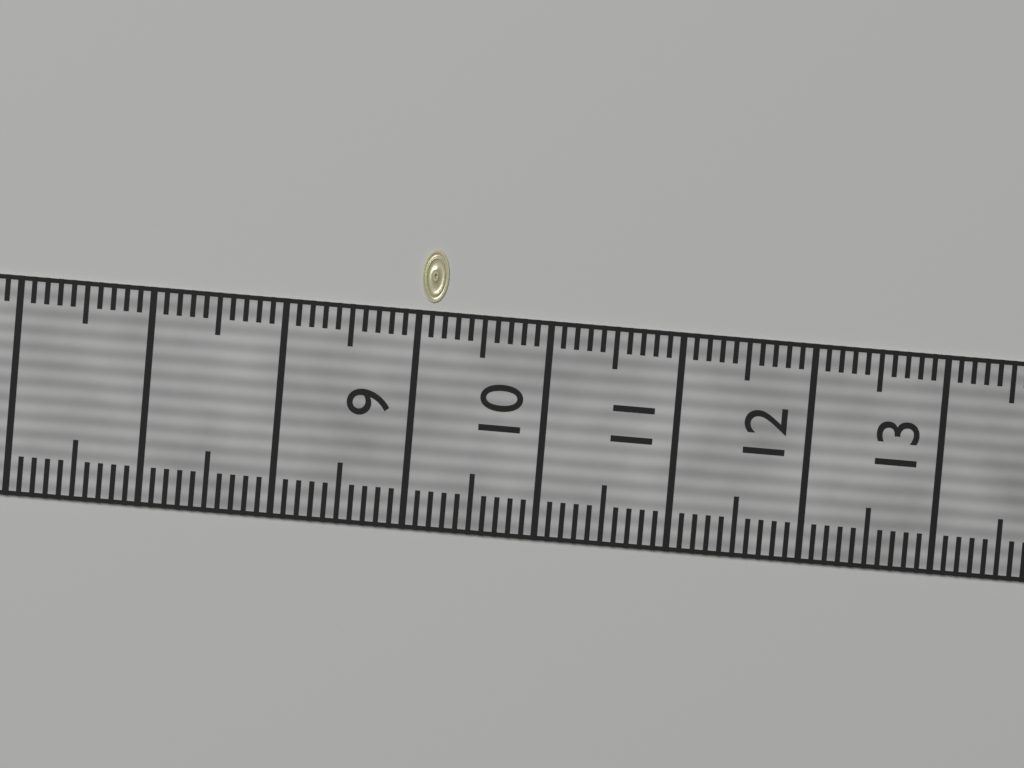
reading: 9.2 (no unit)
